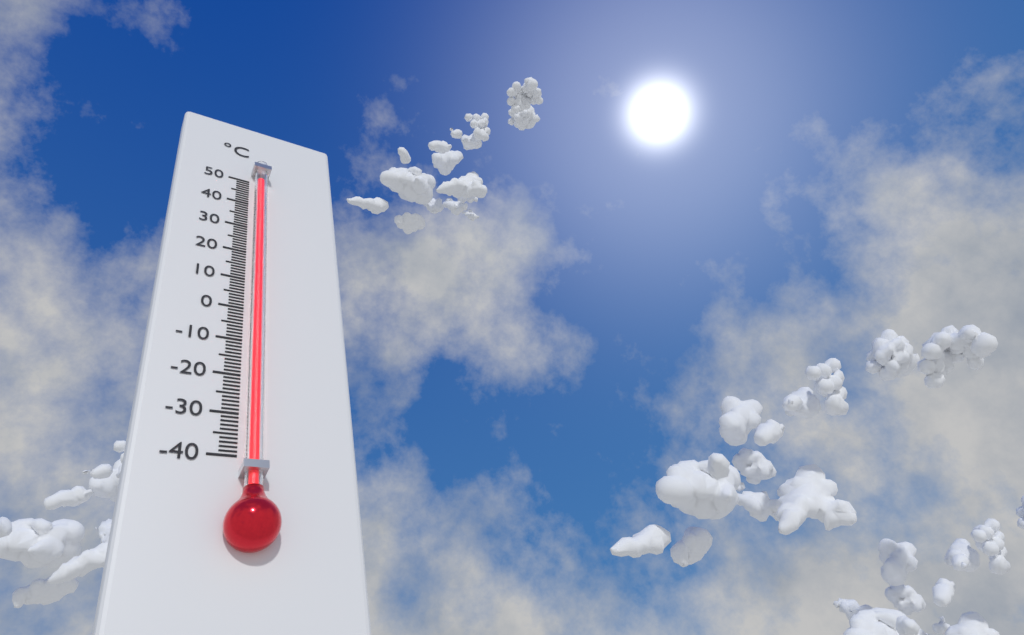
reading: 49 °C
